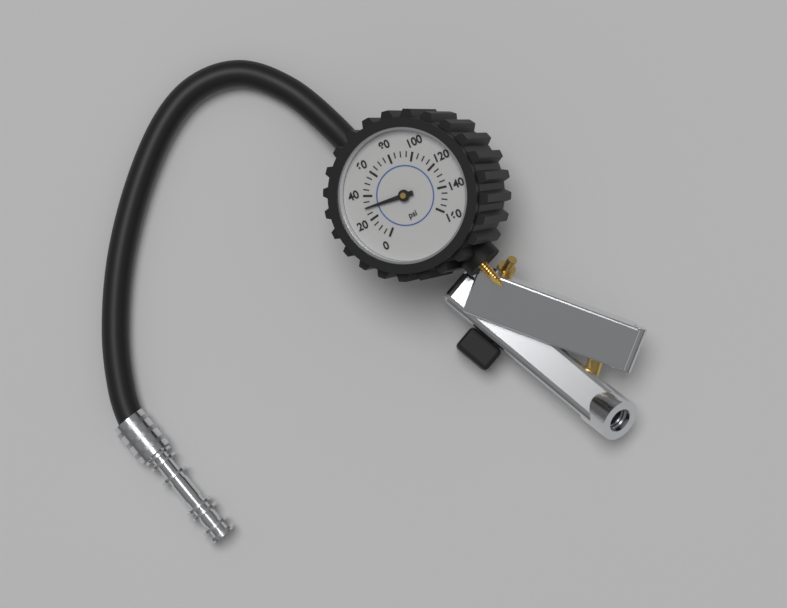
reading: 30 psi
